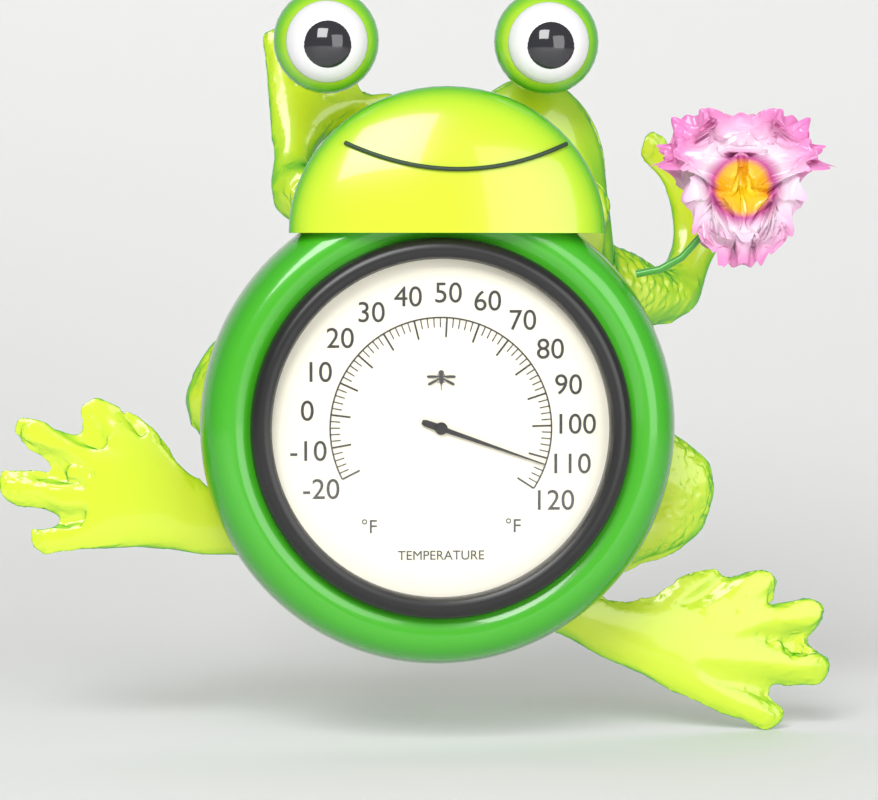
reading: 112 °F
